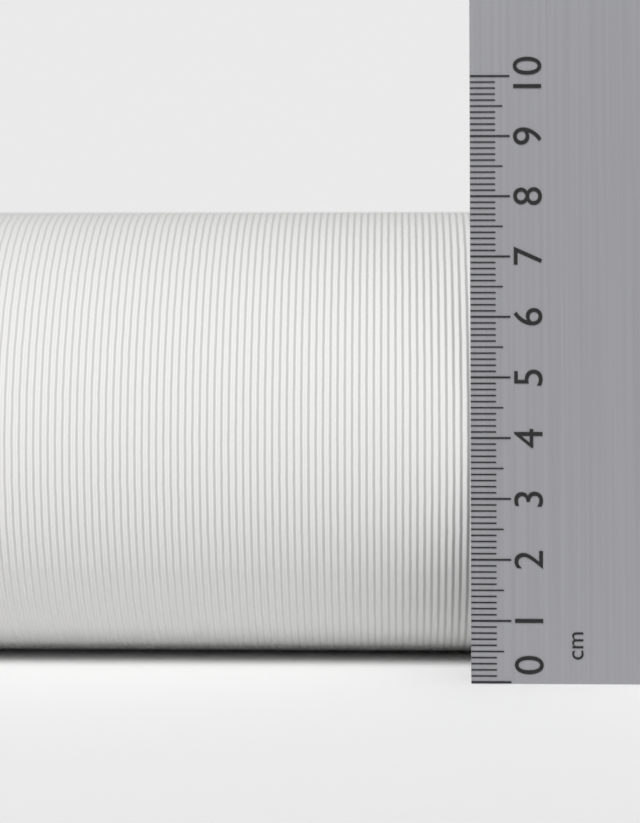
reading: 7.9 cm
